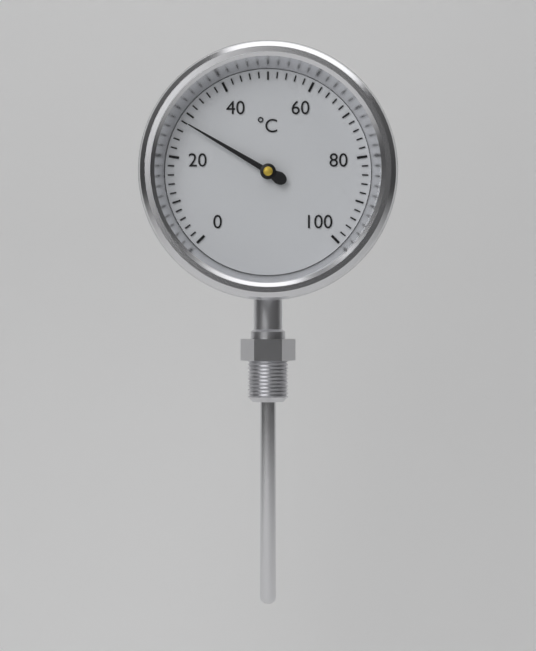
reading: 28 °C
